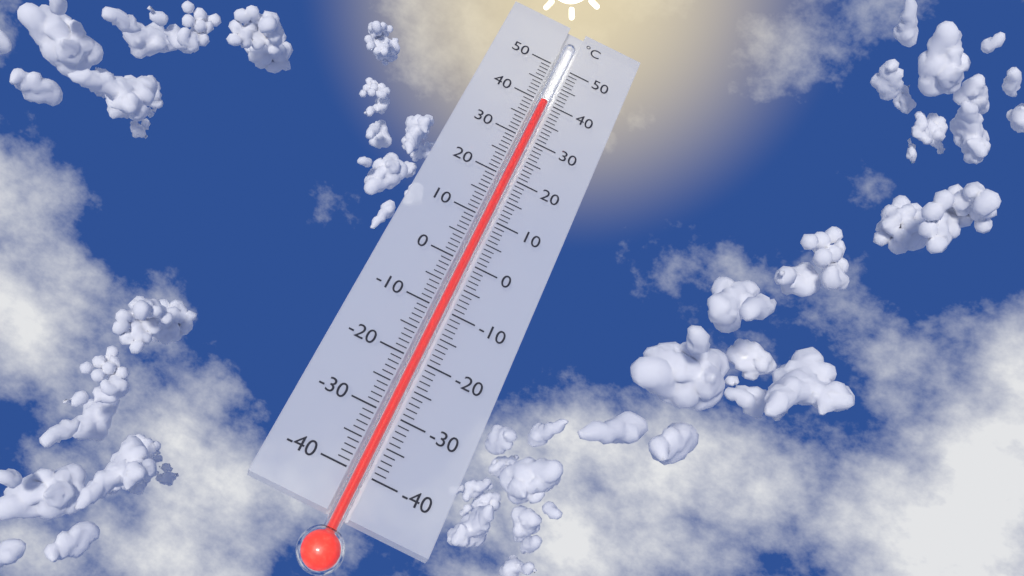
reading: 40 °C
